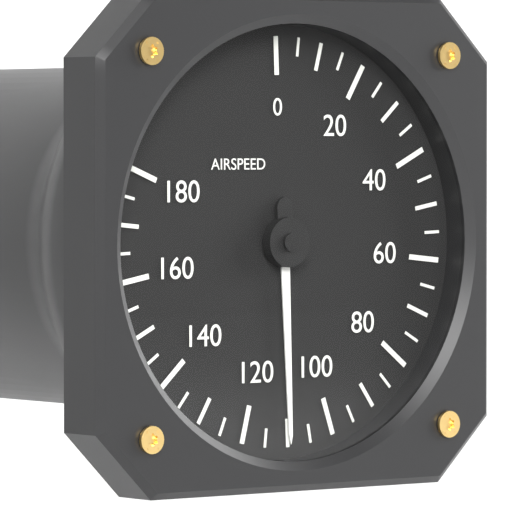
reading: 110 (no unit)
